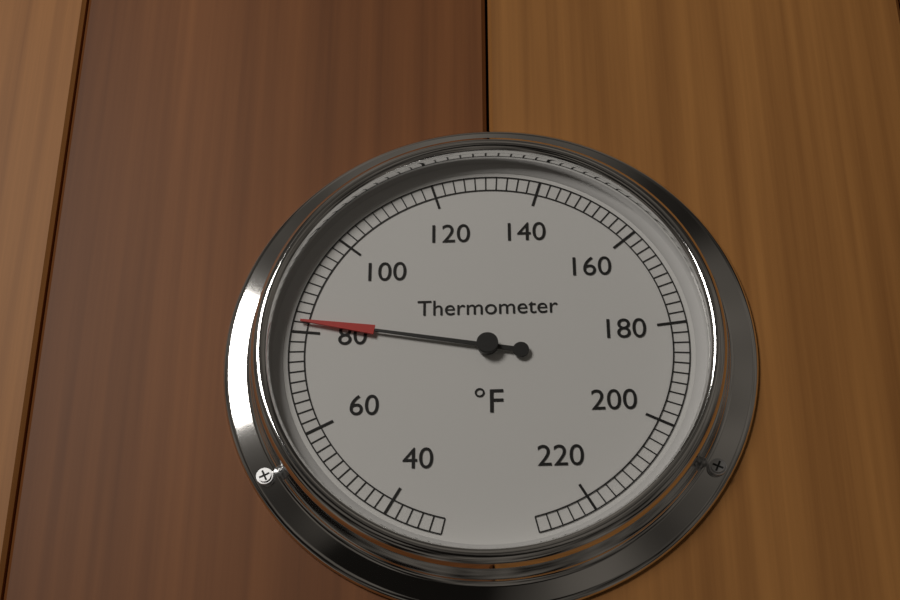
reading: 82 °F
